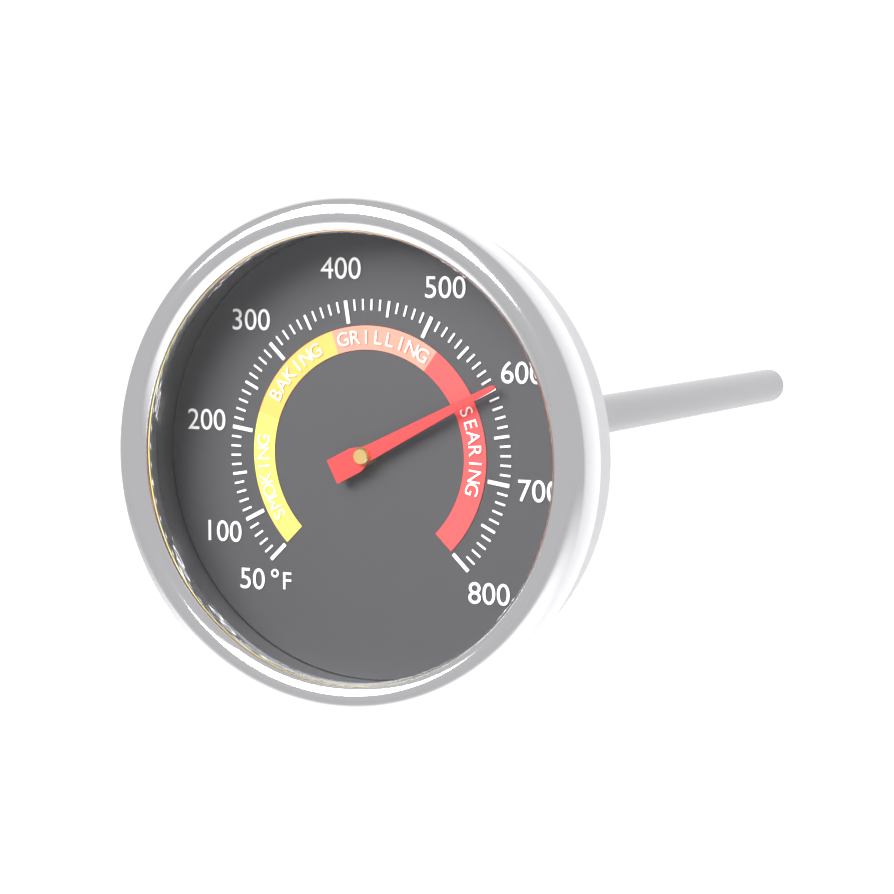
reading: 600 °F
